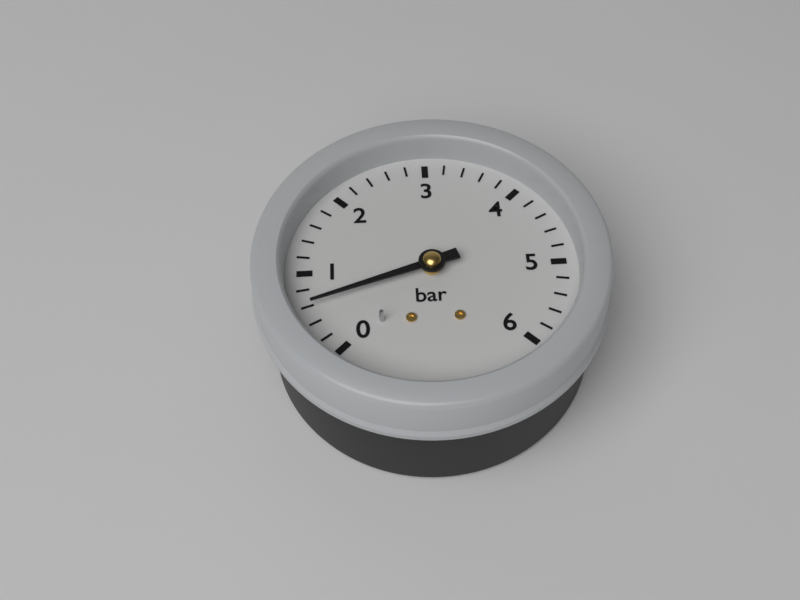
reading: 0.6 bar
